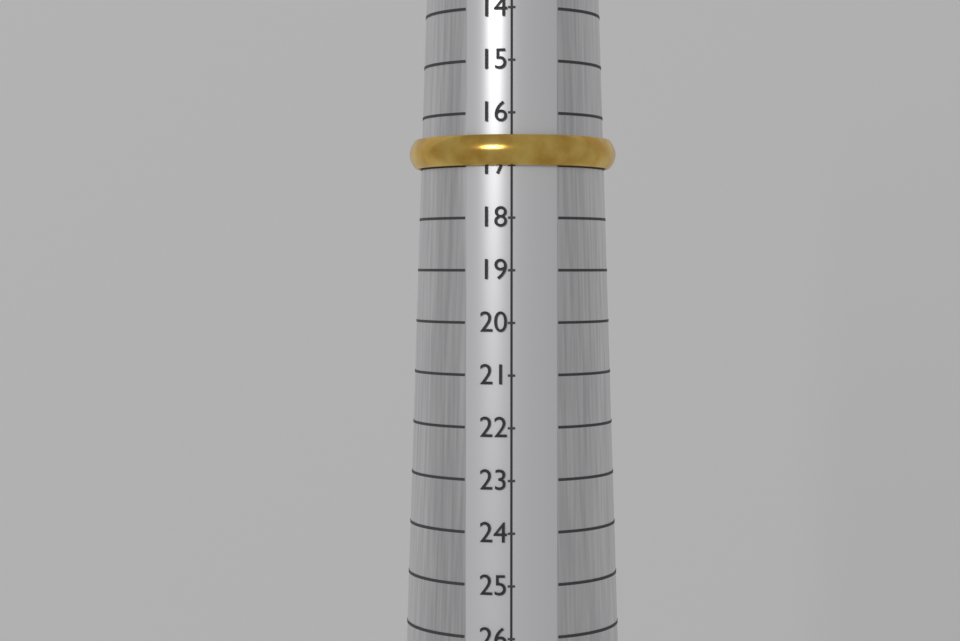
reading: 17 (no unit)
